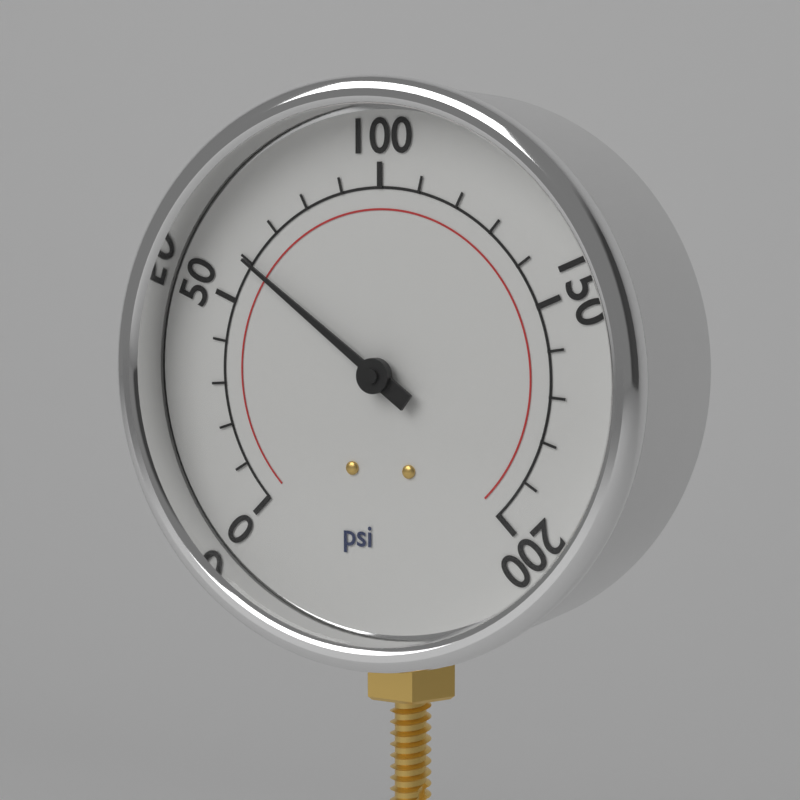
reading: 60 psi
